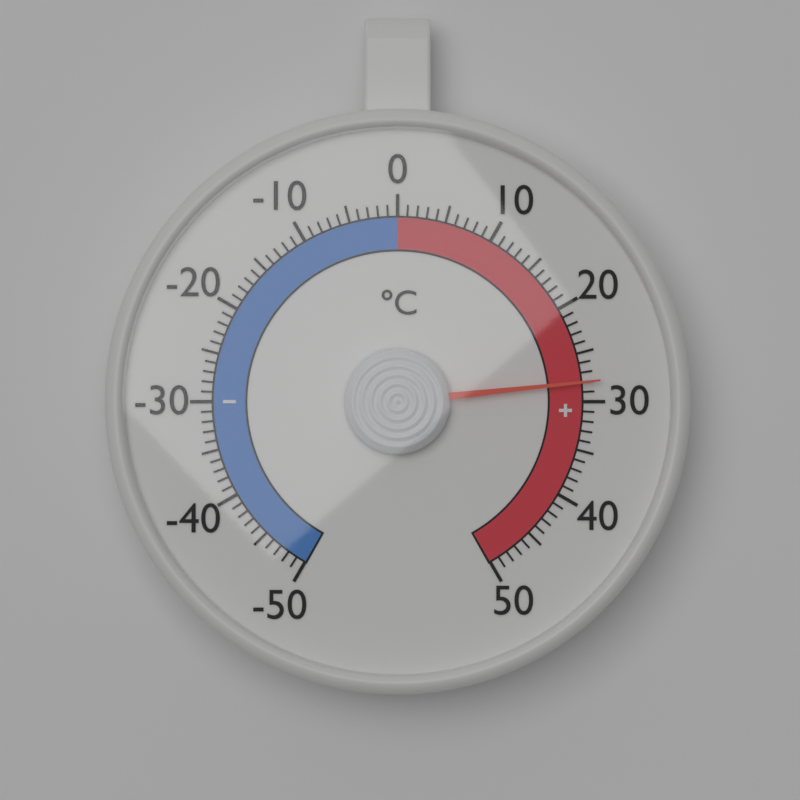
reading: 28 °C
